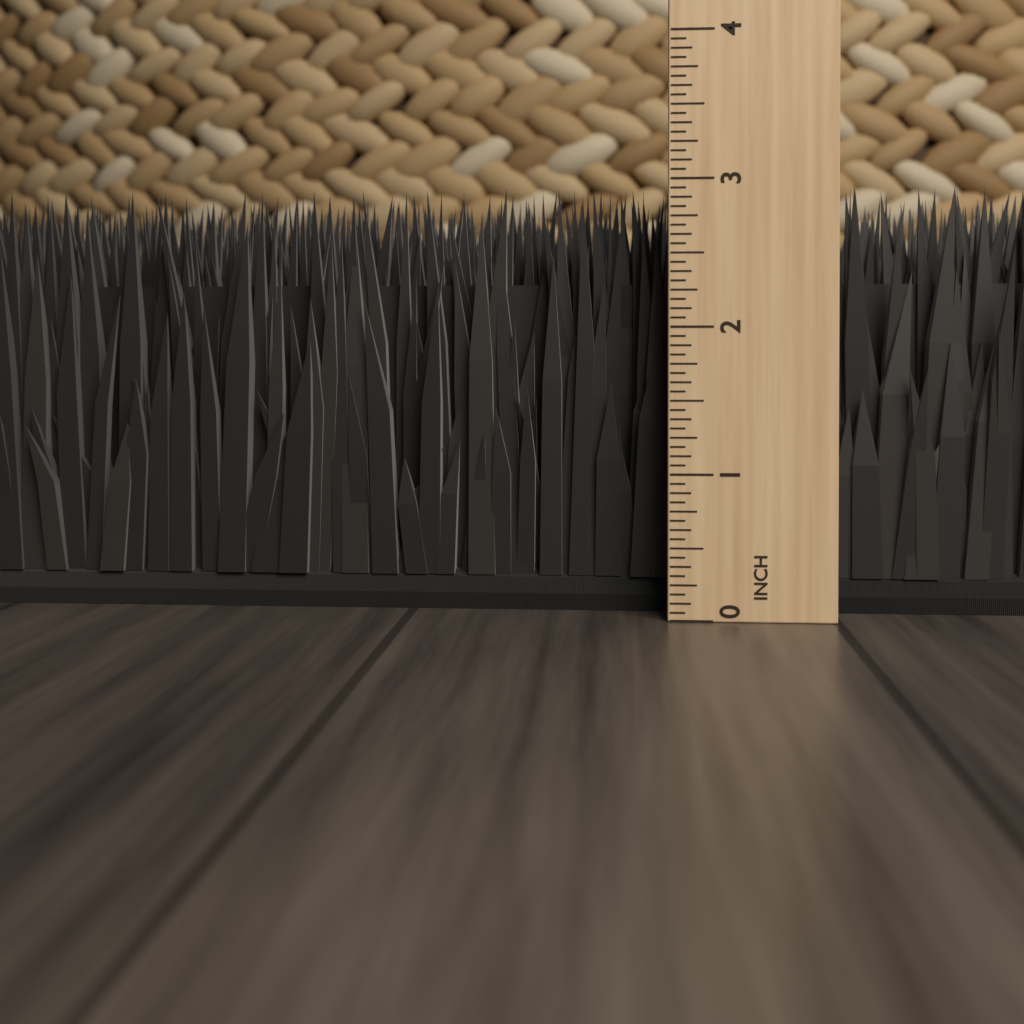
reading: 3.0000 in
